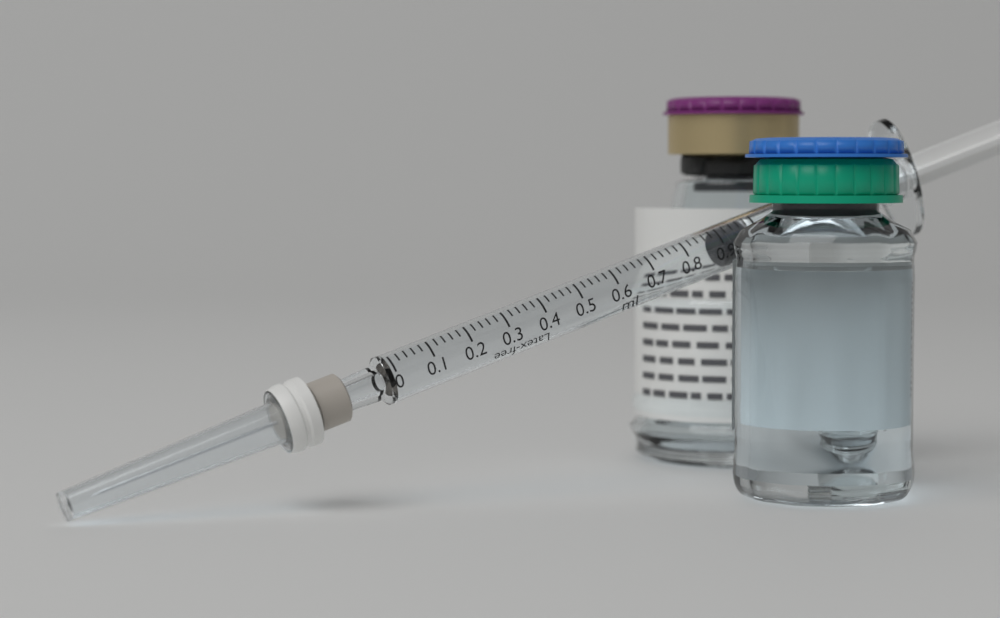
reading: 0.90 ml
